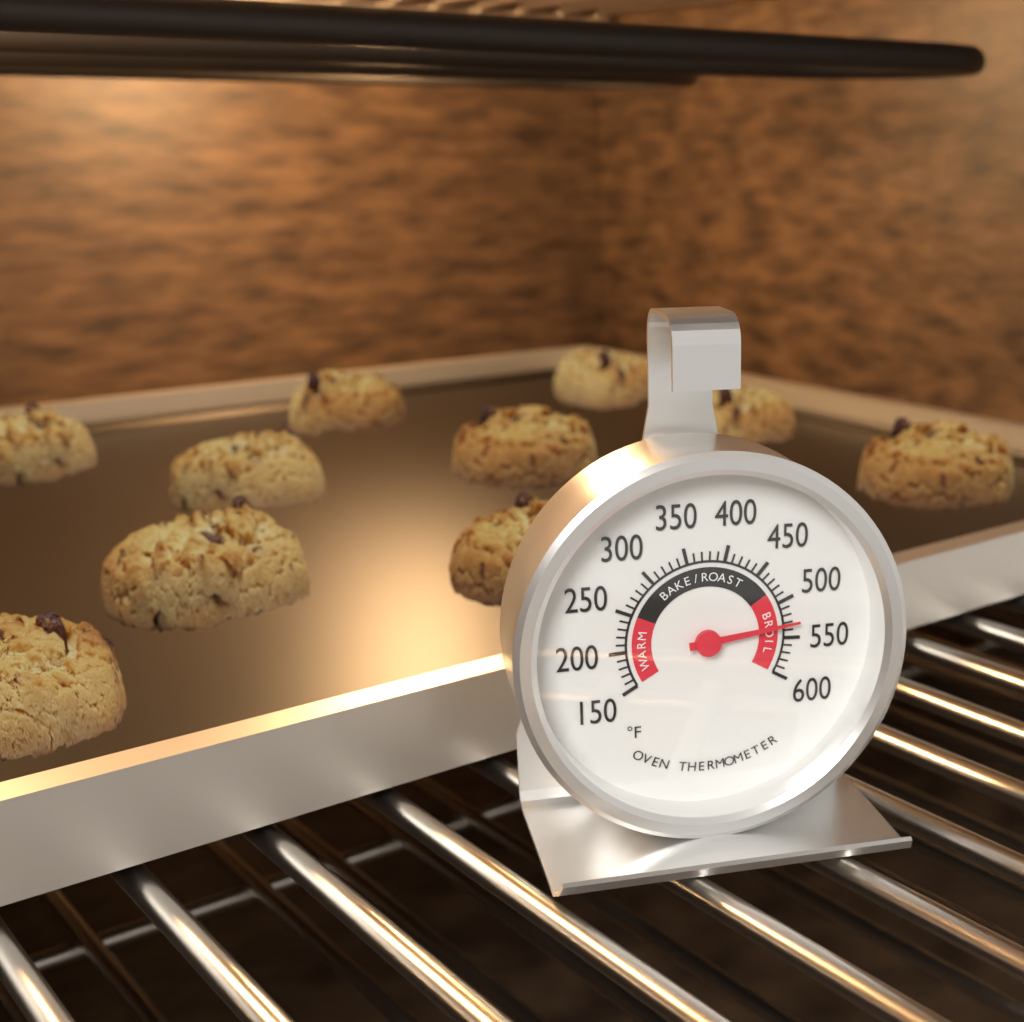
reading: 530 °F
